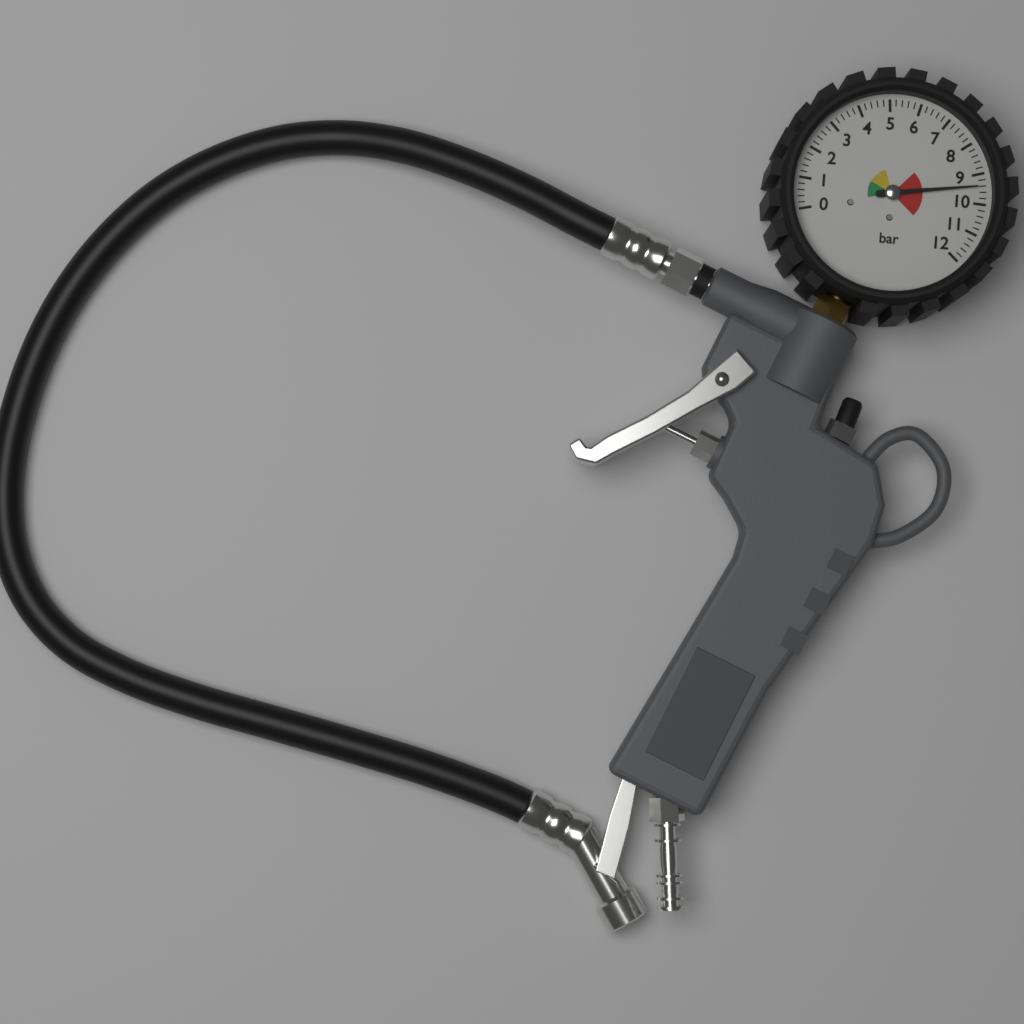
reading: 9.4 bar
